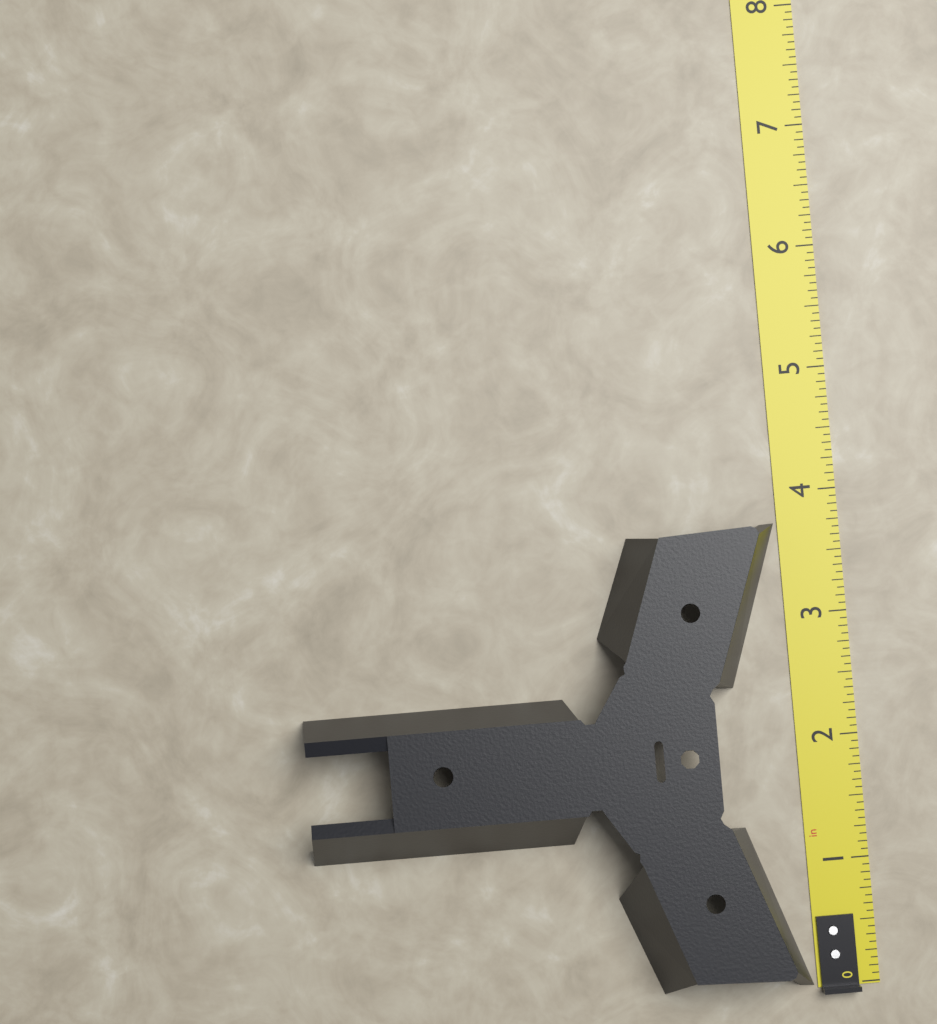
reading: 3.7500 in
